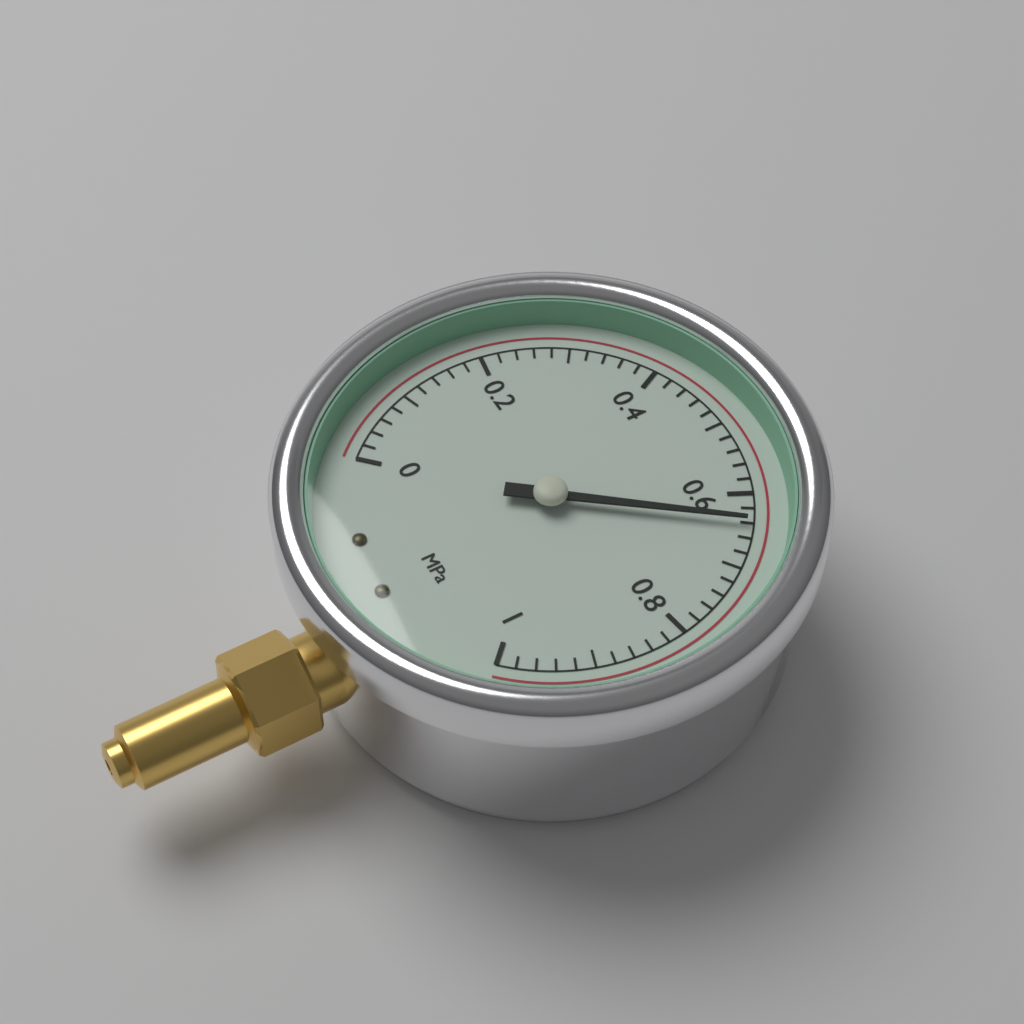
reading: 0.64 MPa
